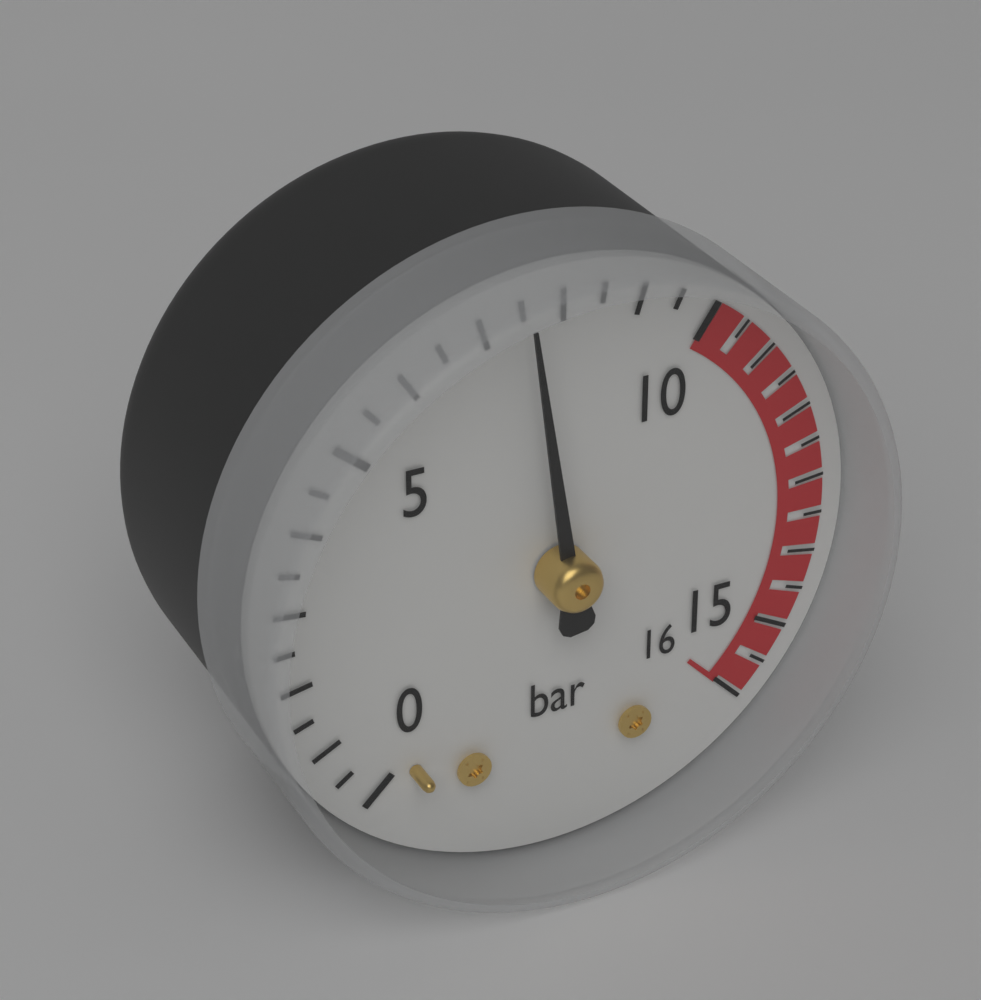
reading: 7.5 bar
